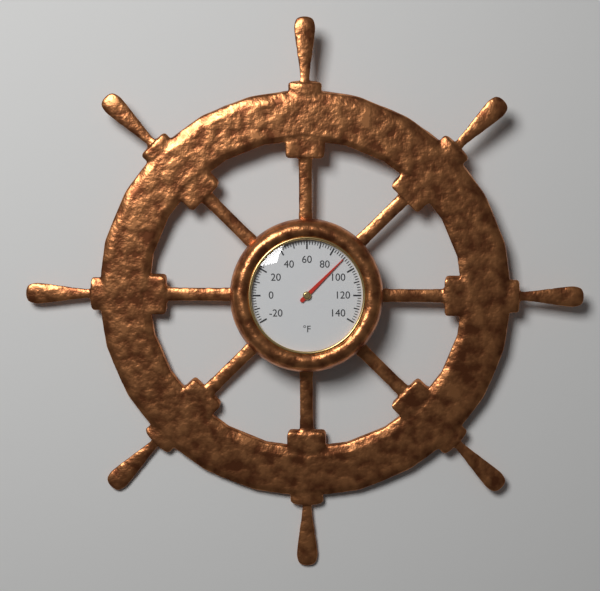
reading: 90 °F
